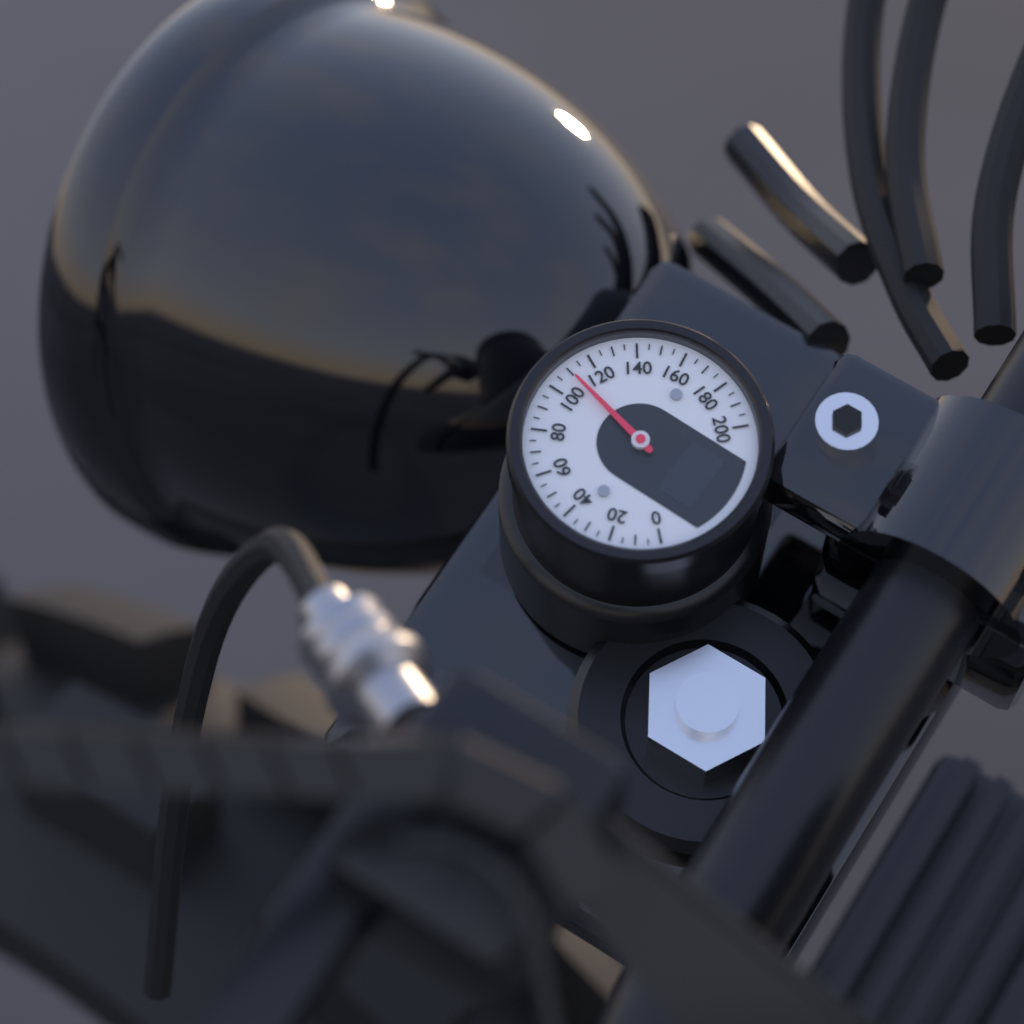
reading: 110 (no unit)
